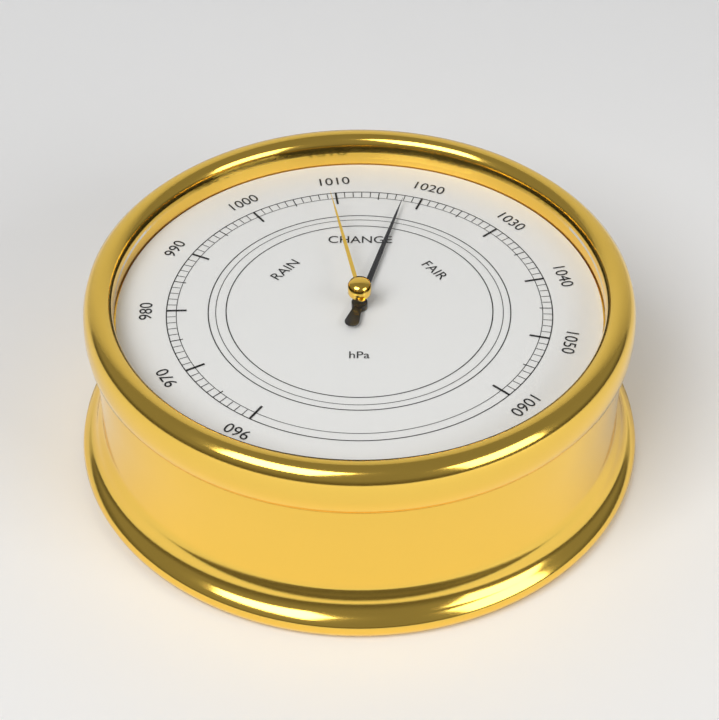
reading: 1018 hPa
